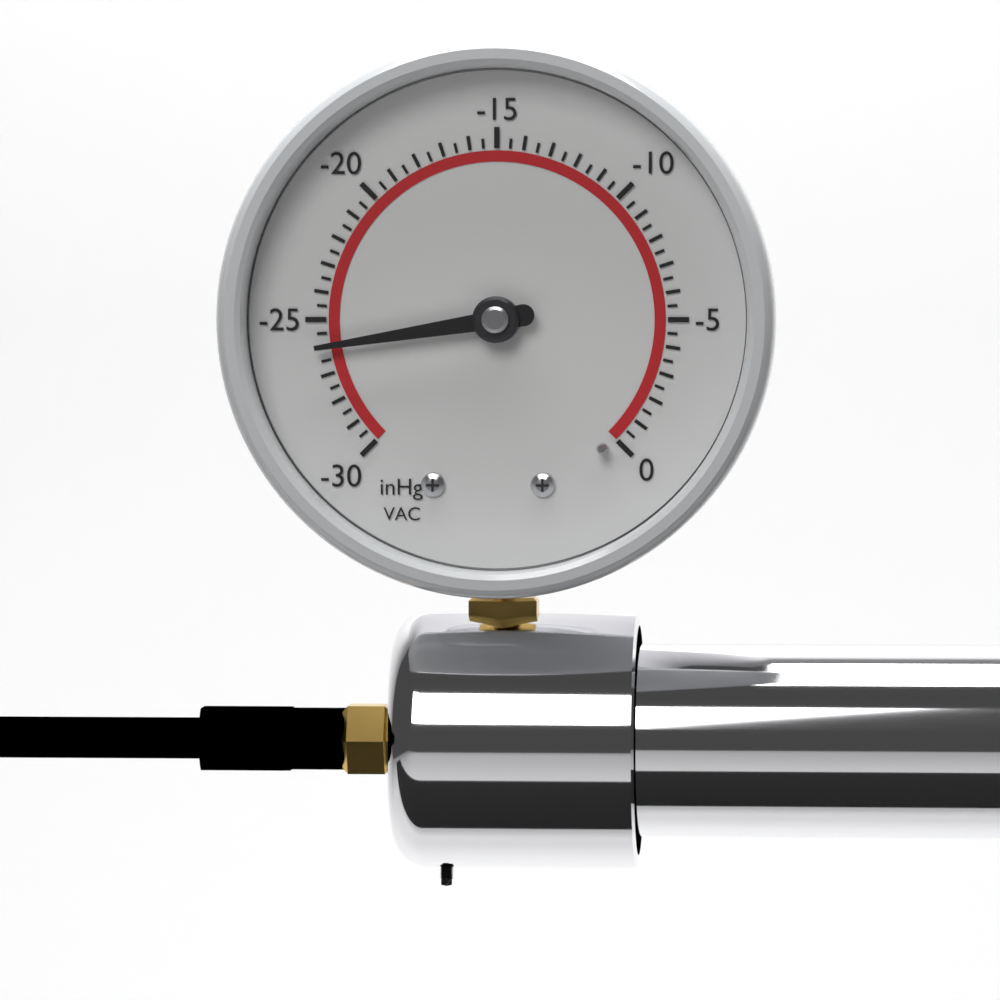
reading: -26.0 inHg
